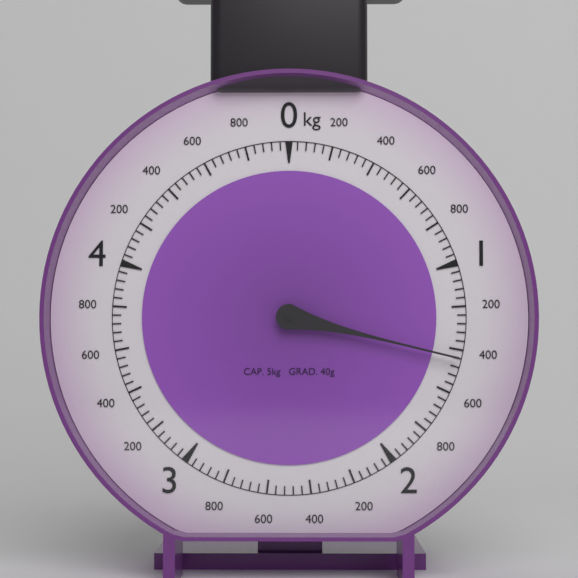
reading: 1.44 kg
